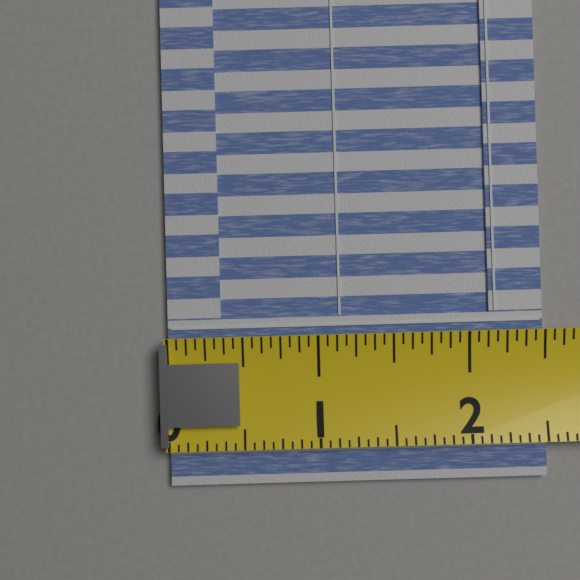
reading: 2.5000 (no unit)
